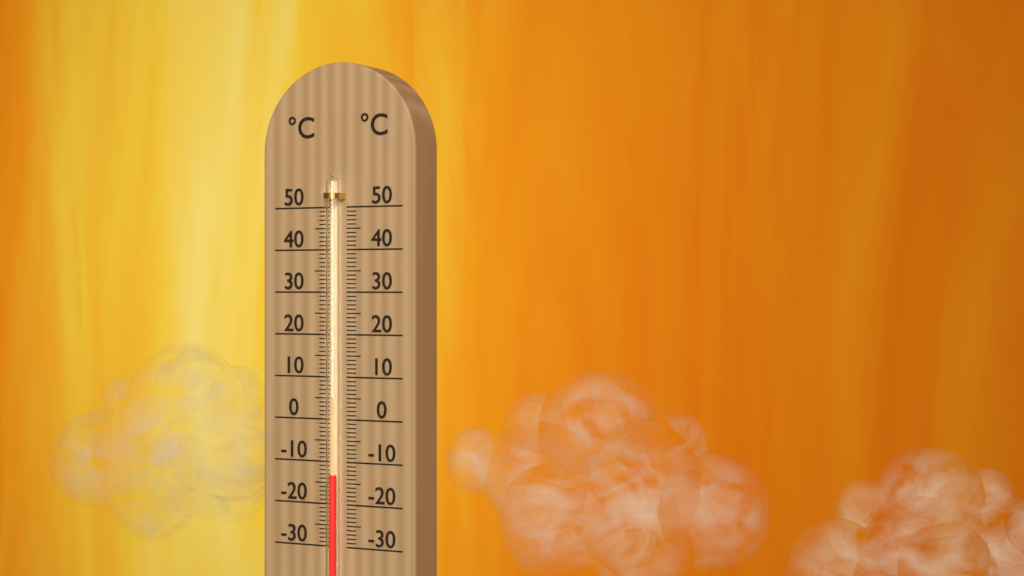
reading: -13 °C
